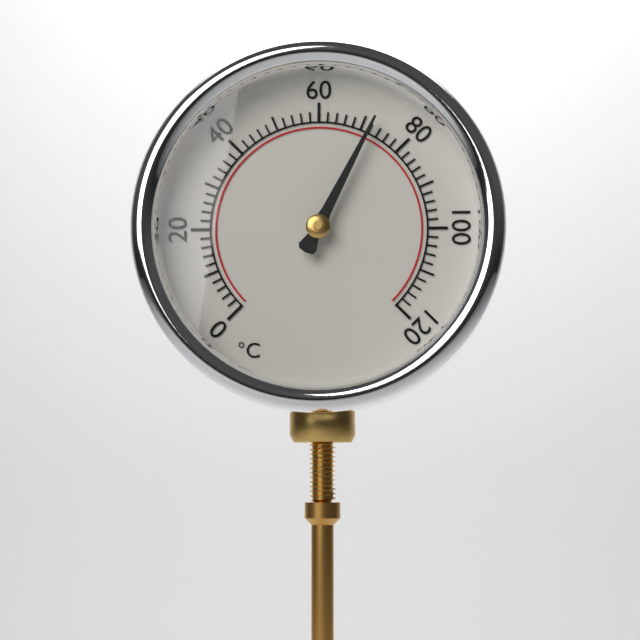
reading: 72 °C
